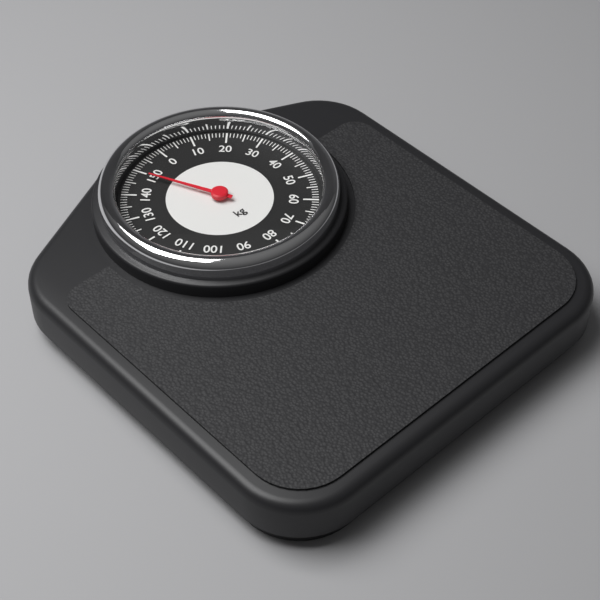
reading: 149 kg
